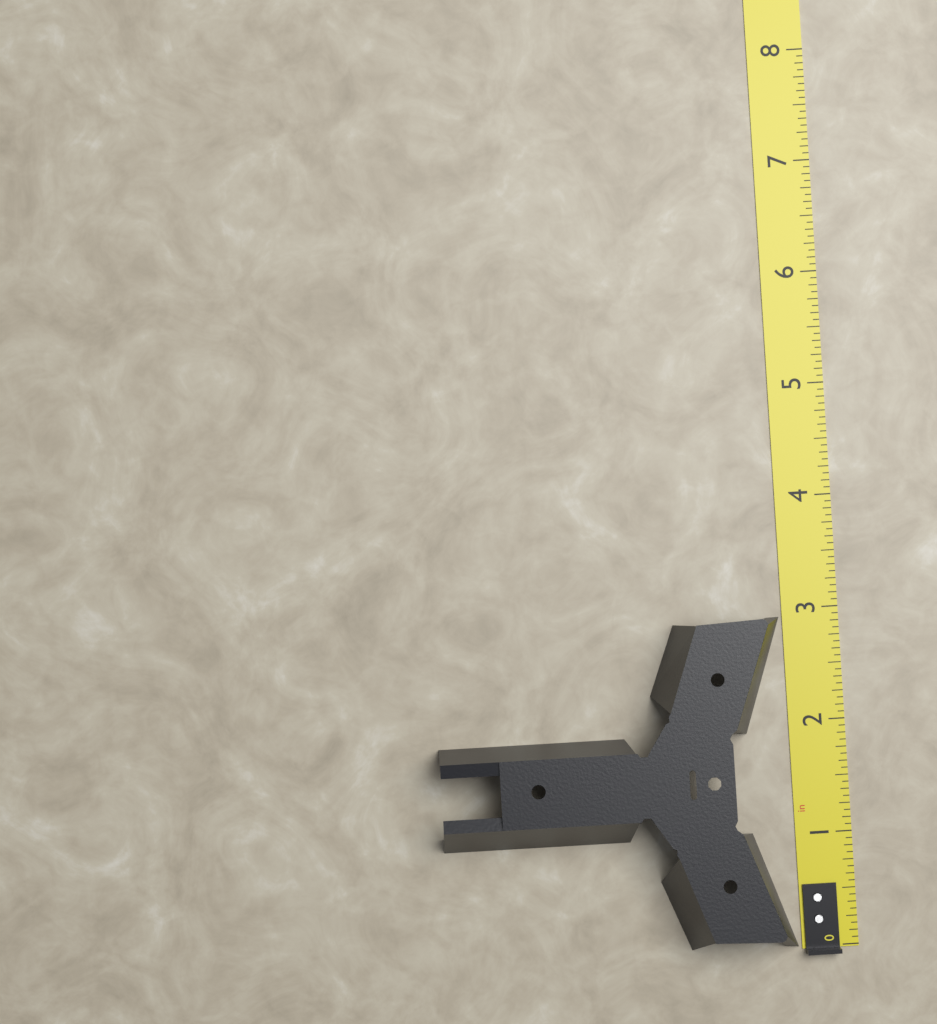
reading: 2.9375 in
